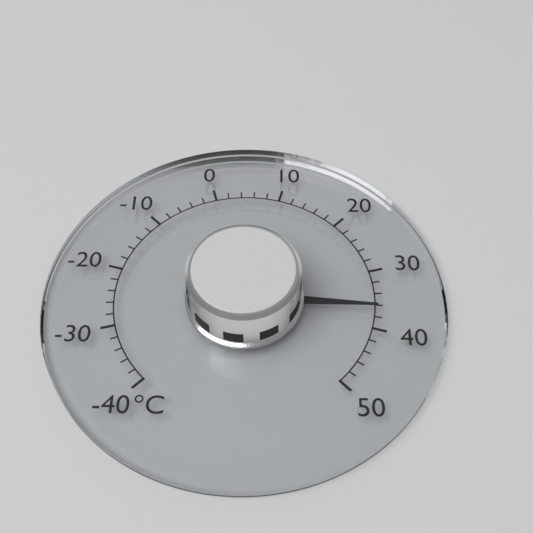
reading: 36 °C
